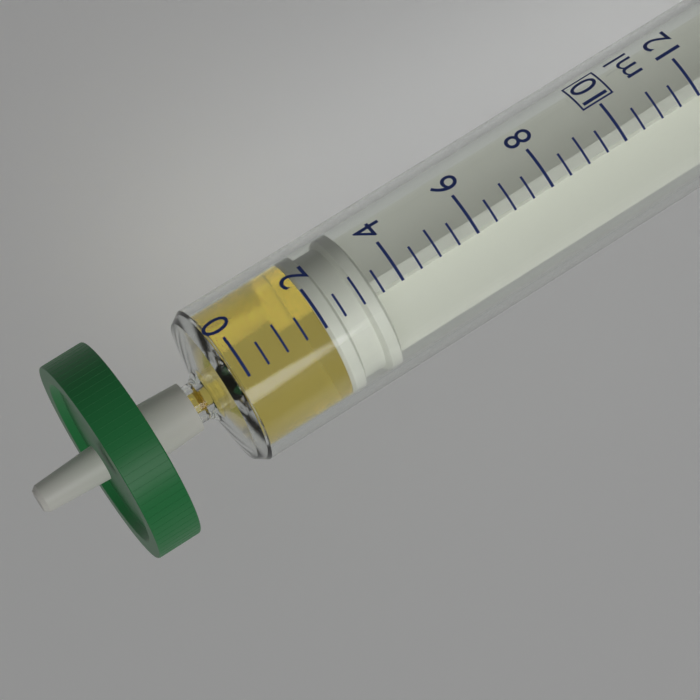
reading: 2.0 ml
